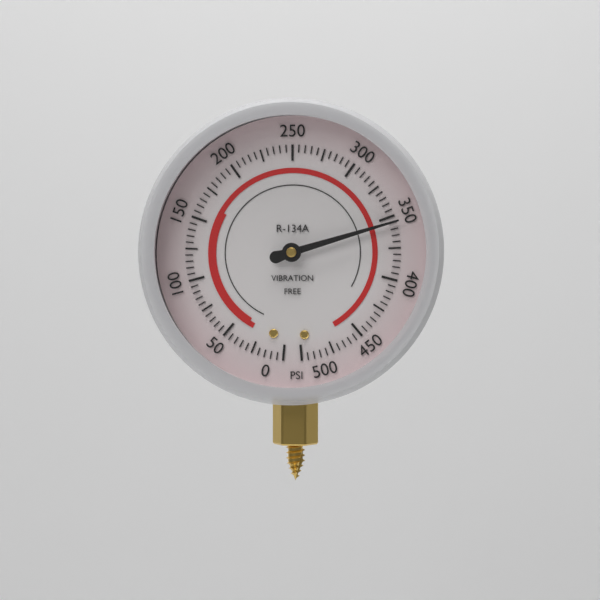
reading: 355 psi
